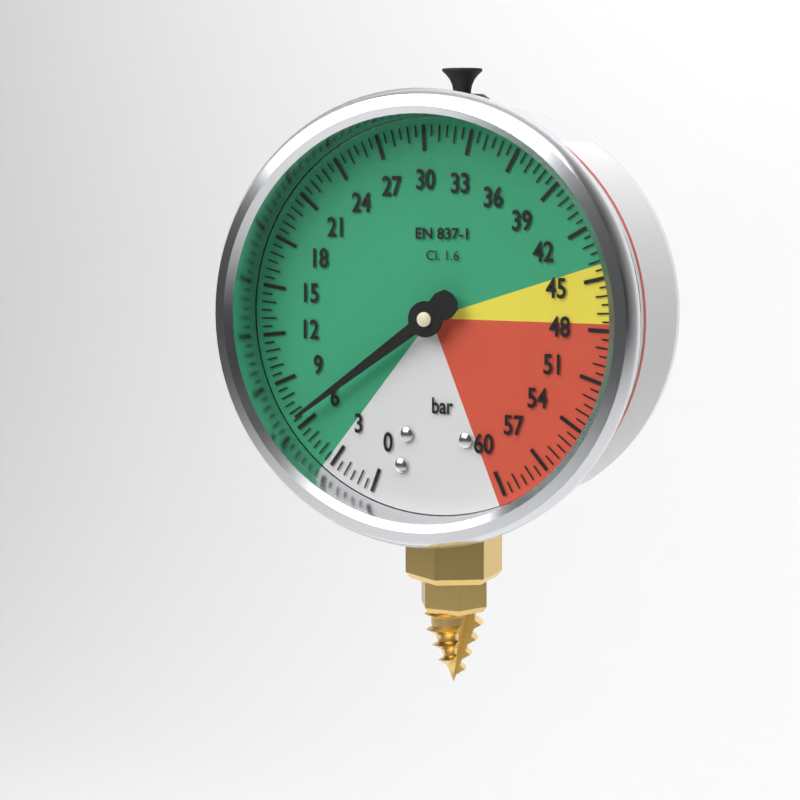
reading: 6.5 bar
